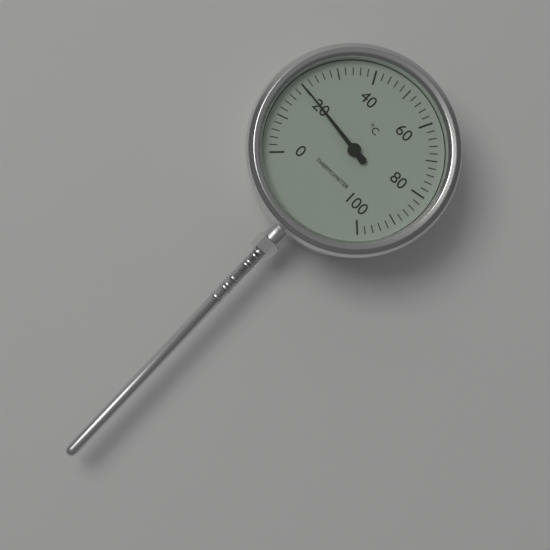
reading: 20 °C
